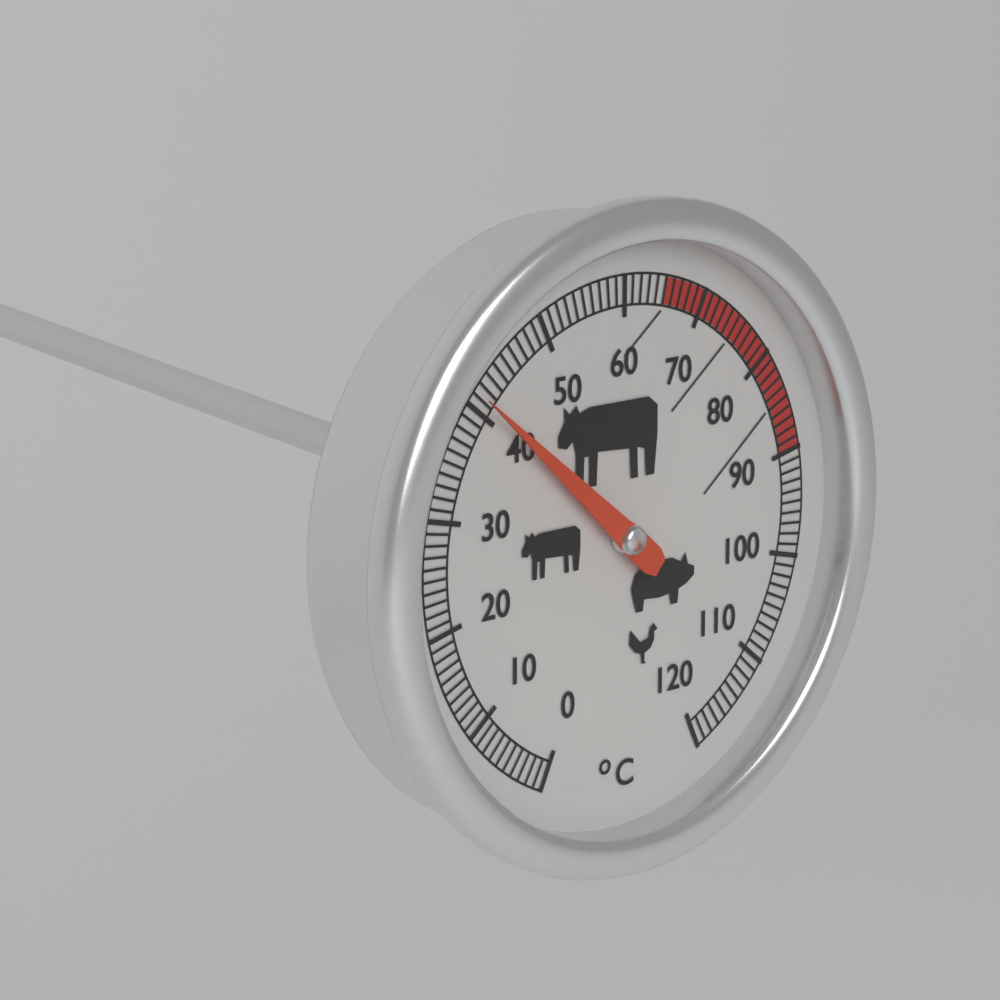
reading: 41 °C
